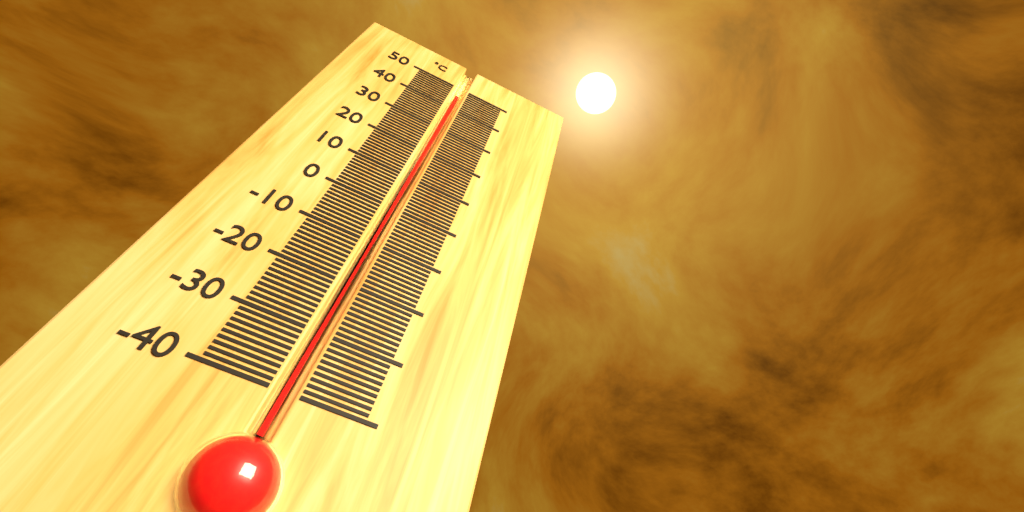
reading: 46 °C
